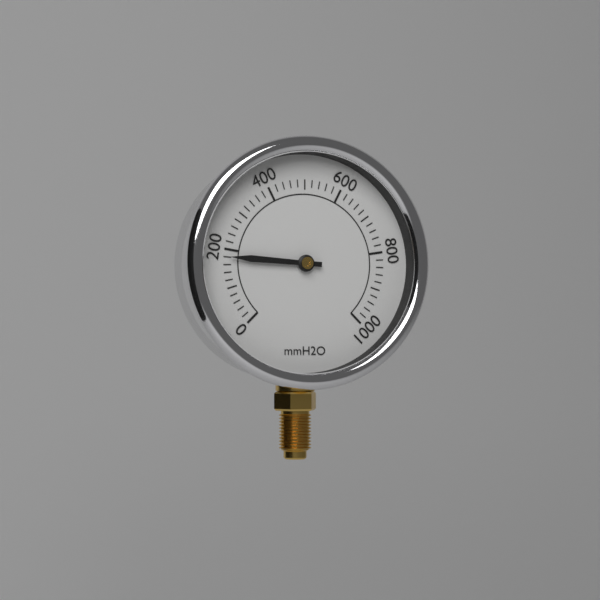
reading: 180 mmH2O
